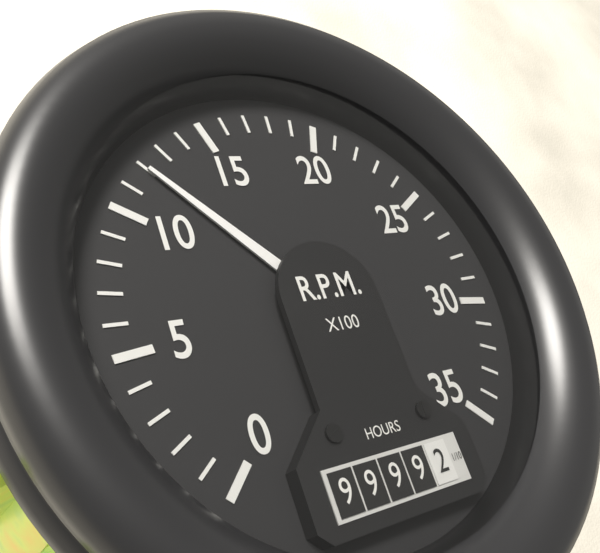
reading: 1200 RPM
